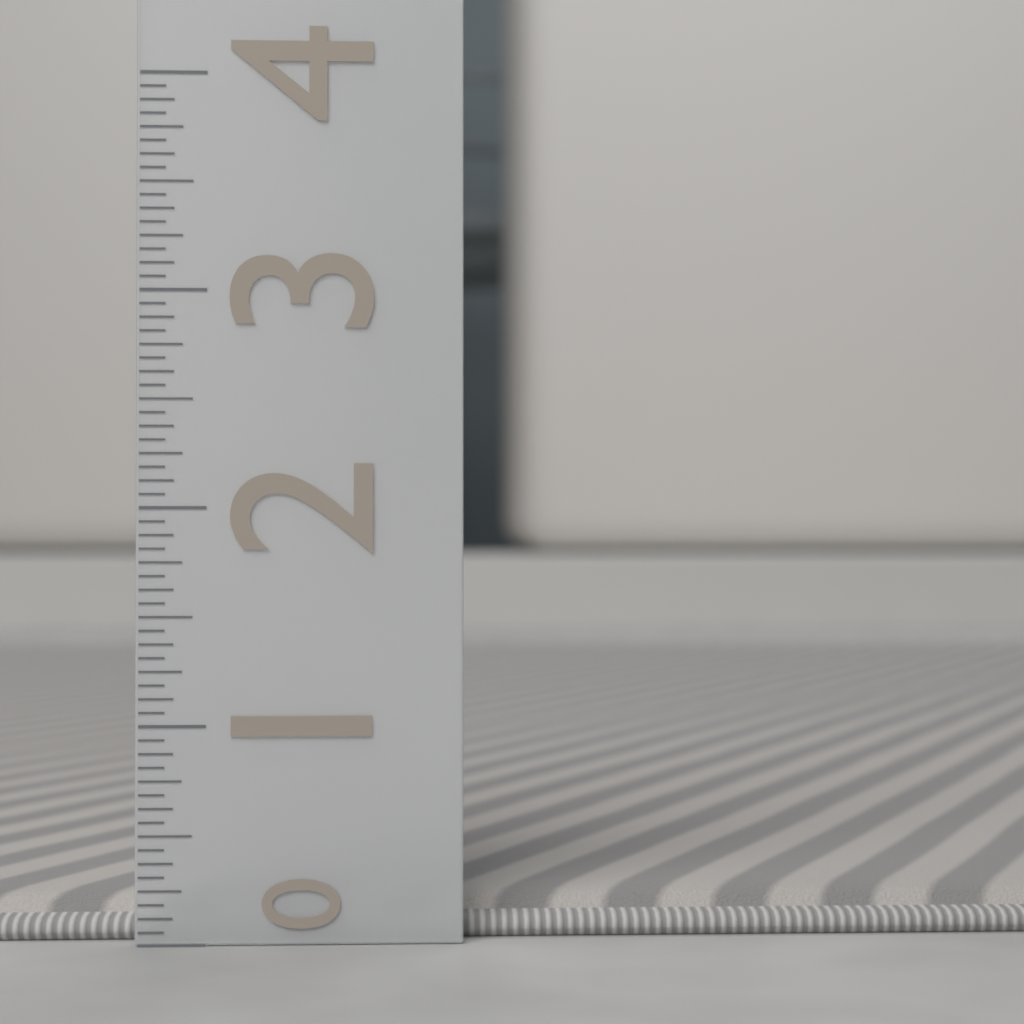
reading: 0.1875 (no unit)
